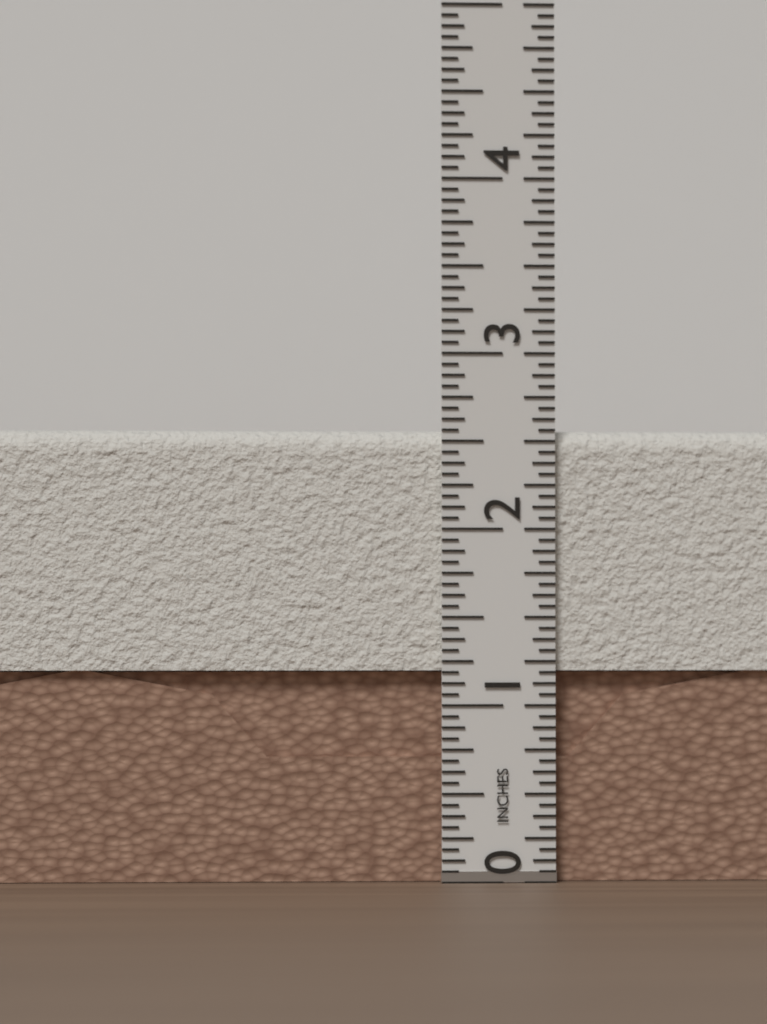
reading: 2.5625 in
